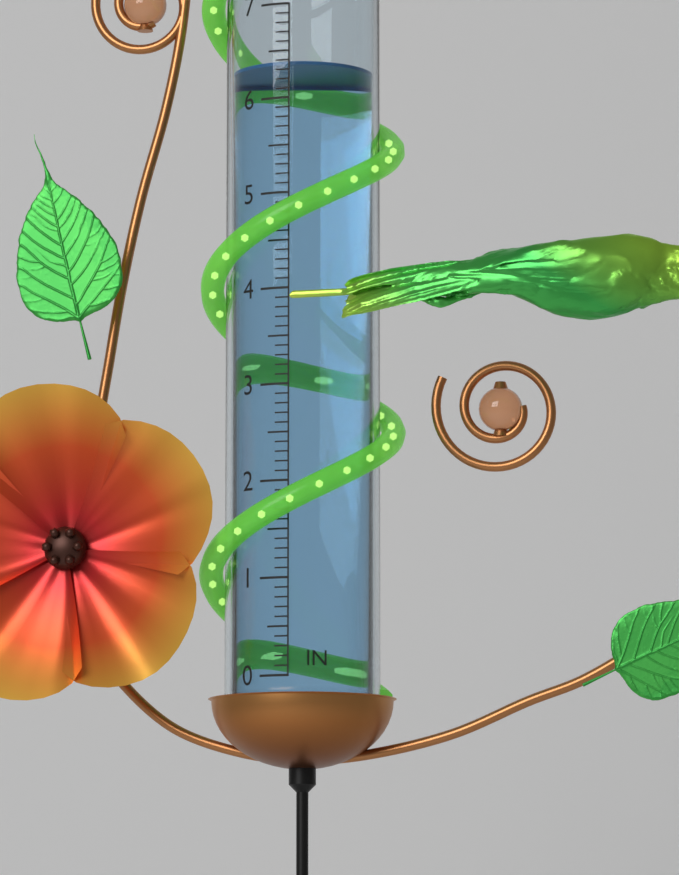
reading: 6.4 in
